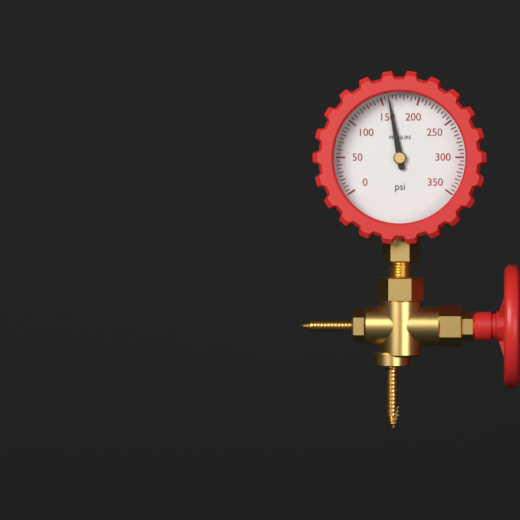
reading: 160 psi
